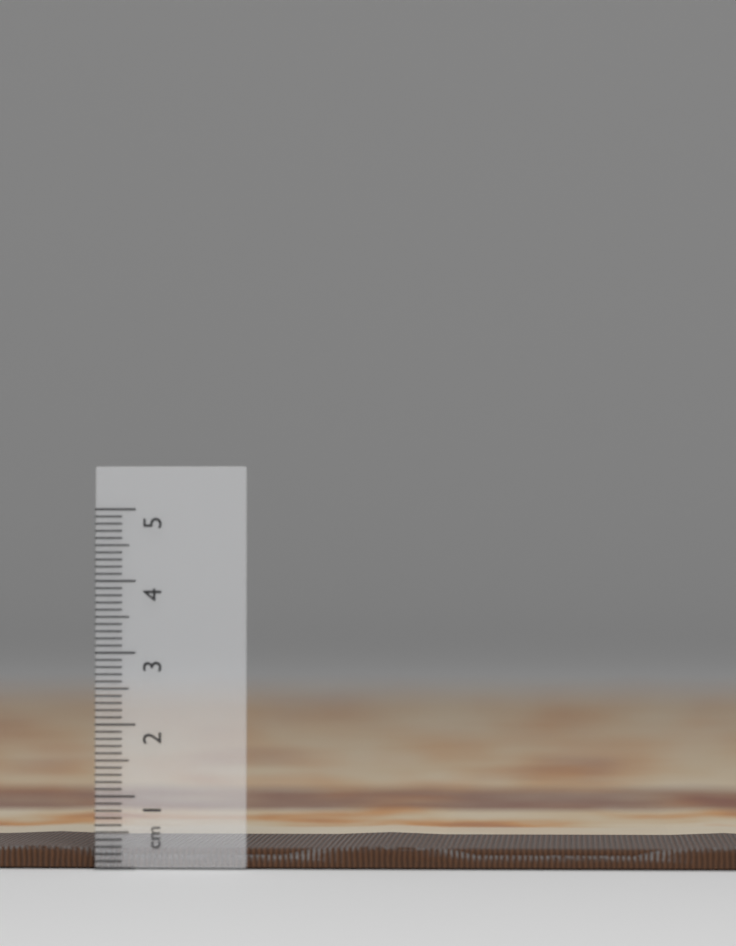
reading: 0.3 cm
